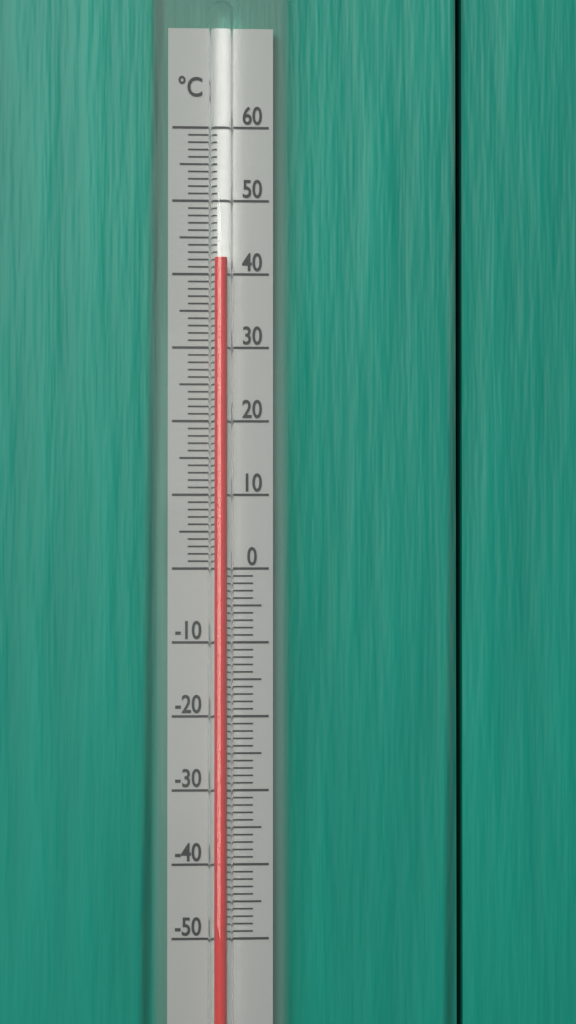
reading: 42 °C
